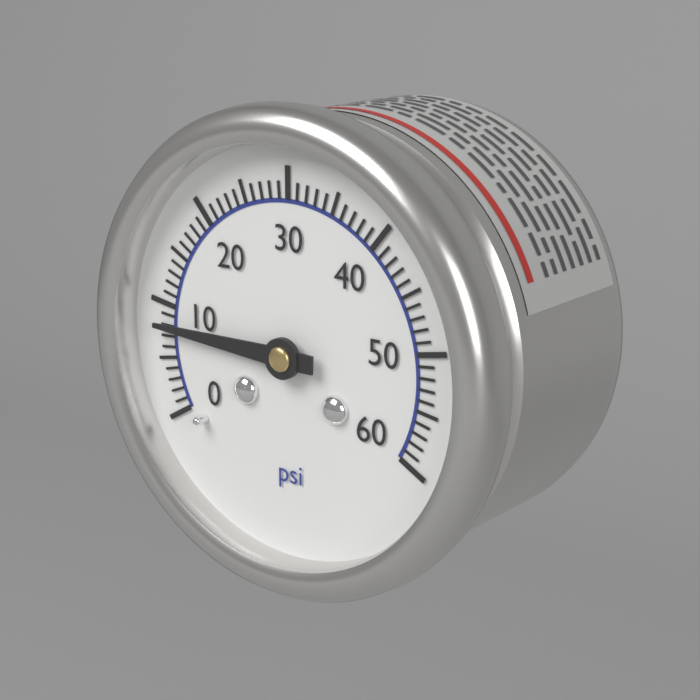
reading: 8 psi
